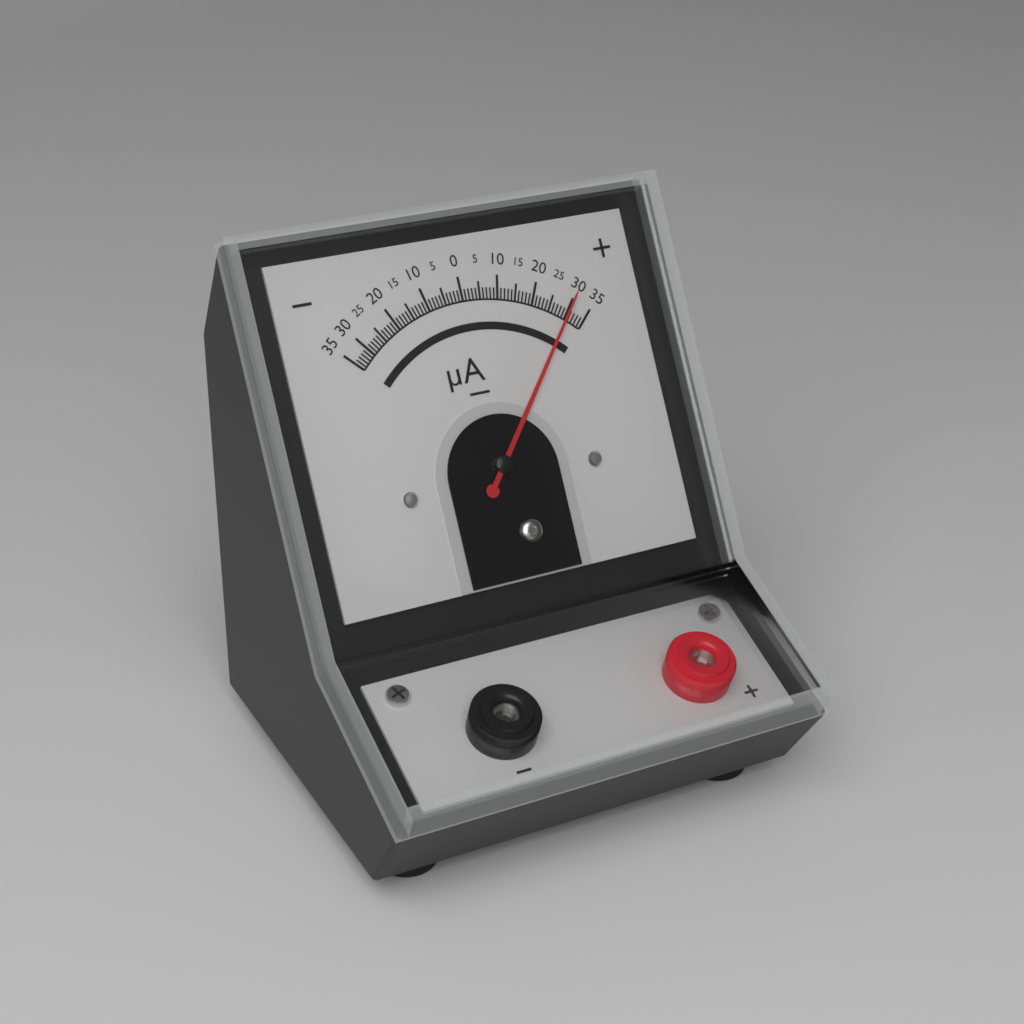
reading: 30 µA
